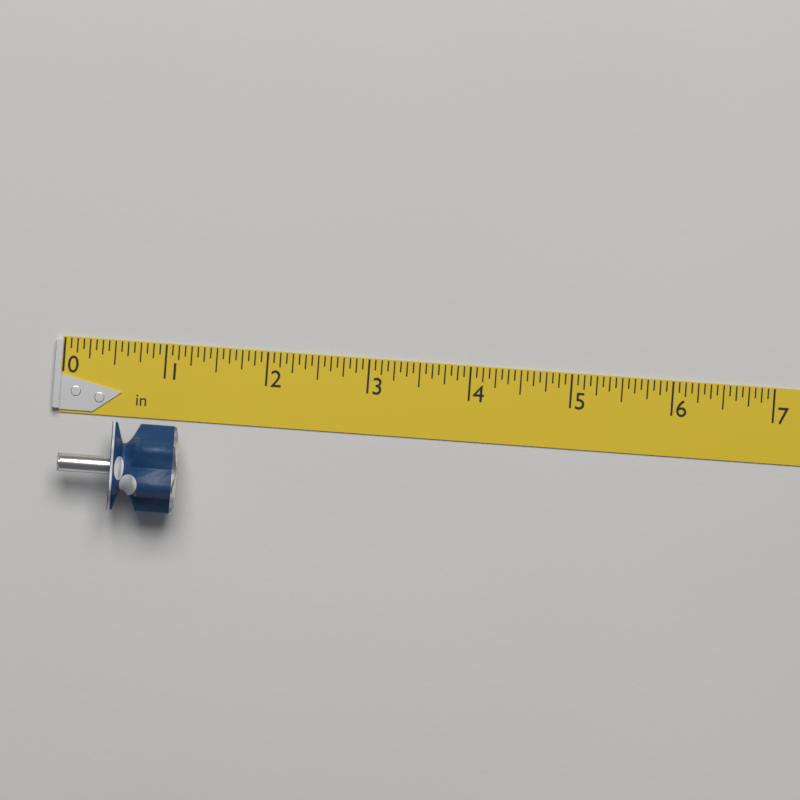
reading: 1.1875 in
